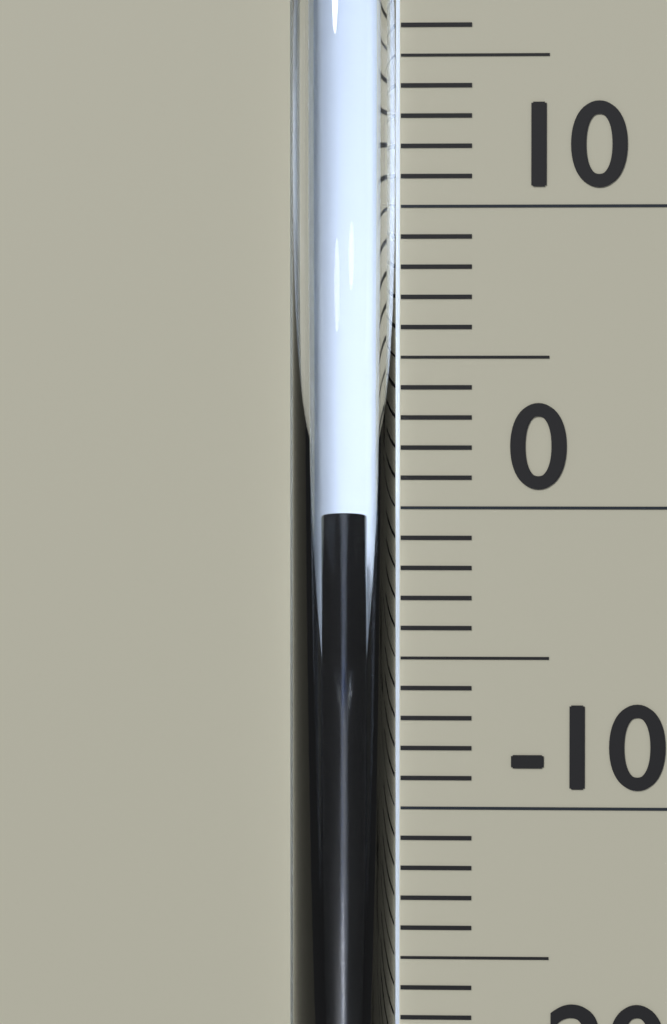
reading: 0 °C
